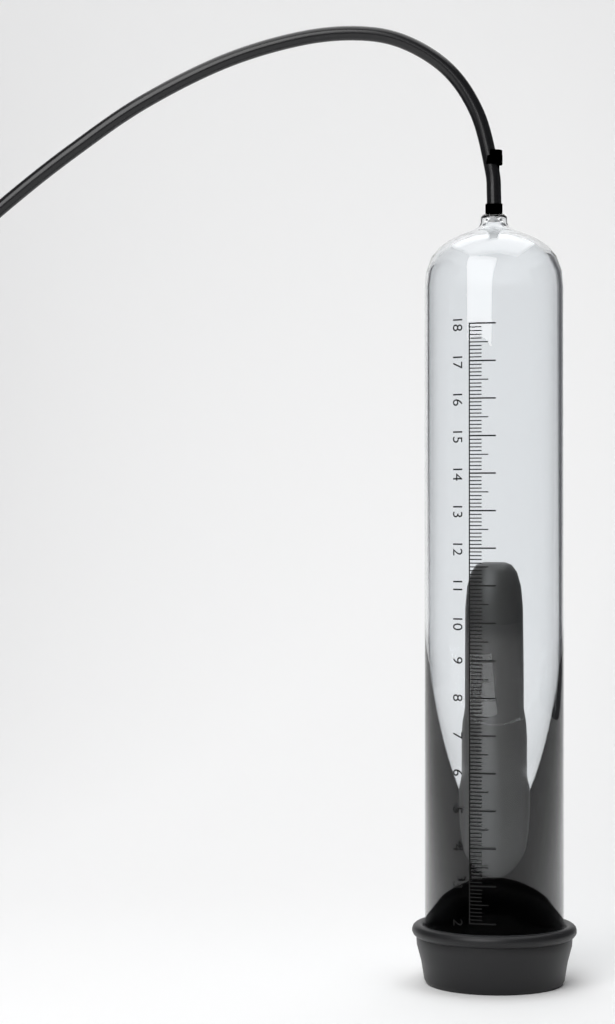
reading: 11.6 (no unit)
